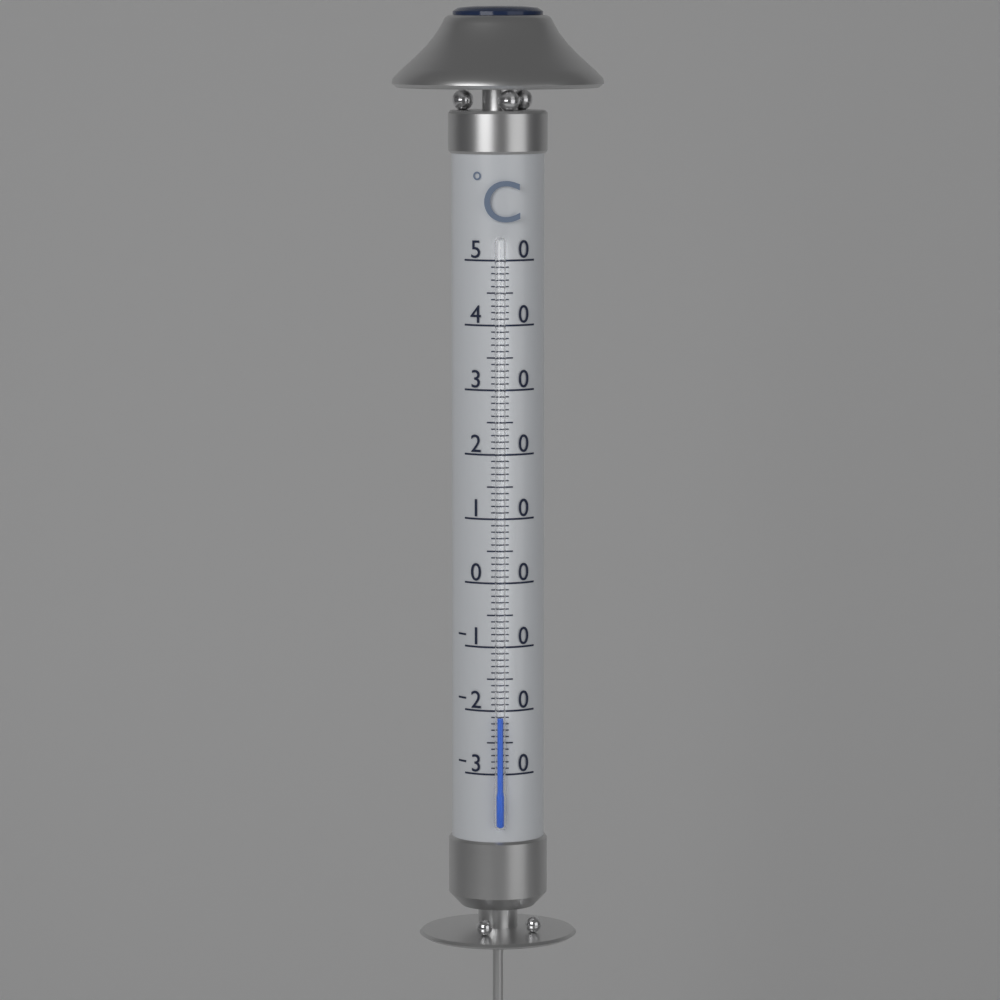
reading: -21 °C
